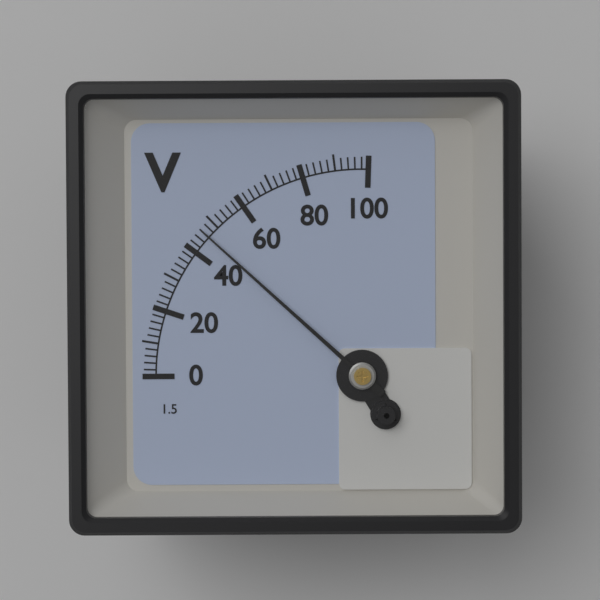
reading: 46 V
